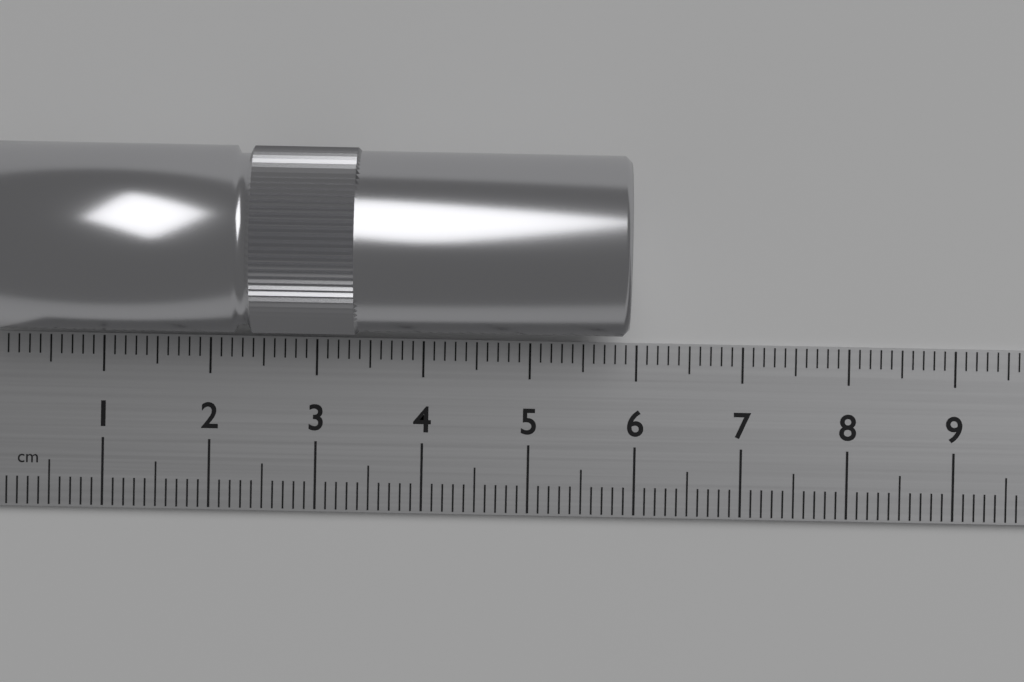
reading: 5.9 cm
